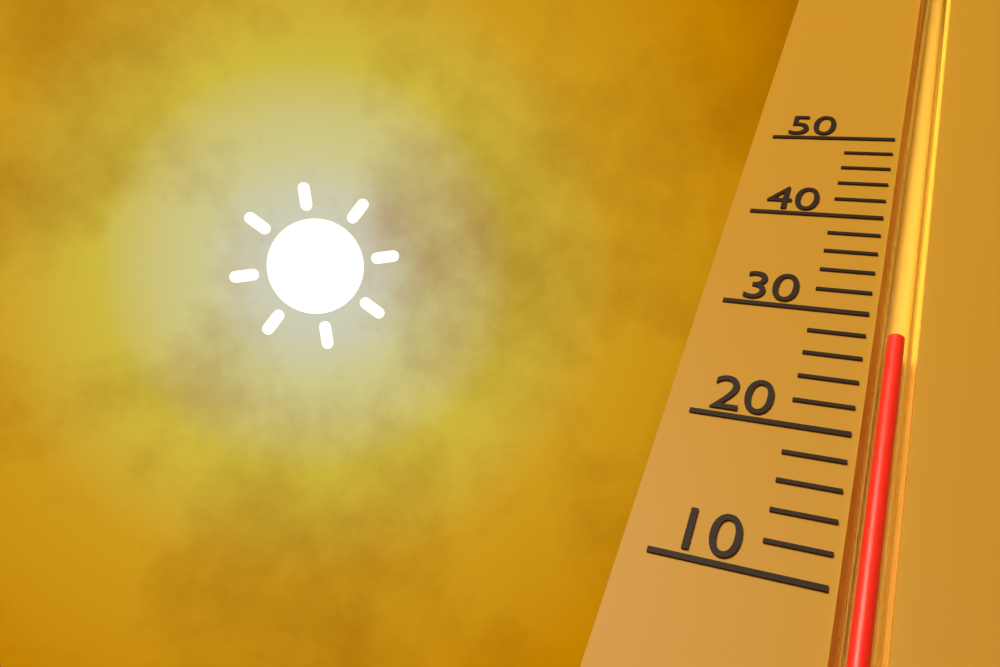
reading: 28 (no unit)
